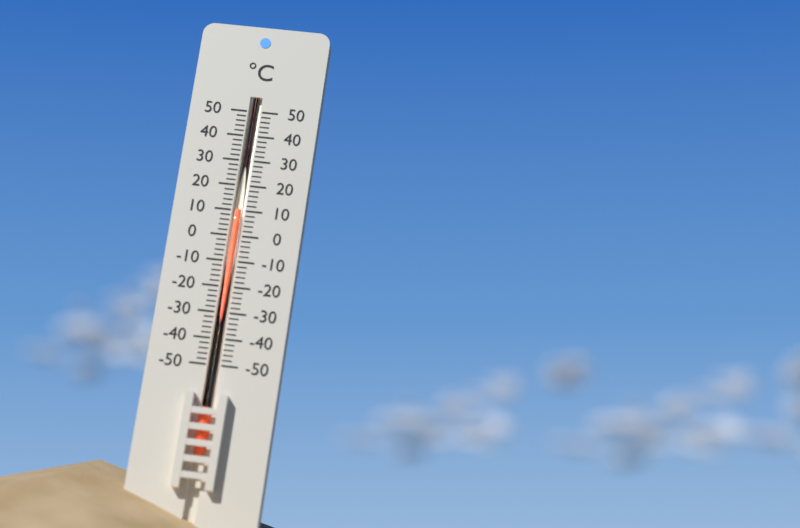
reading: 10 °C
